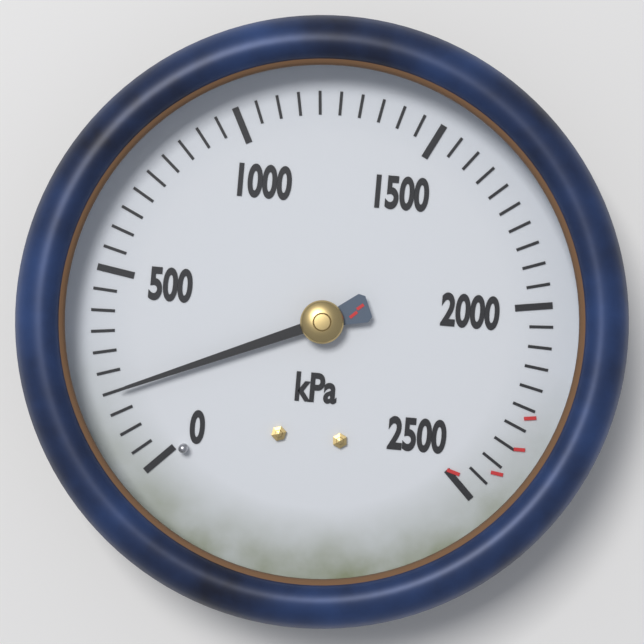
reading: 200 kPa
